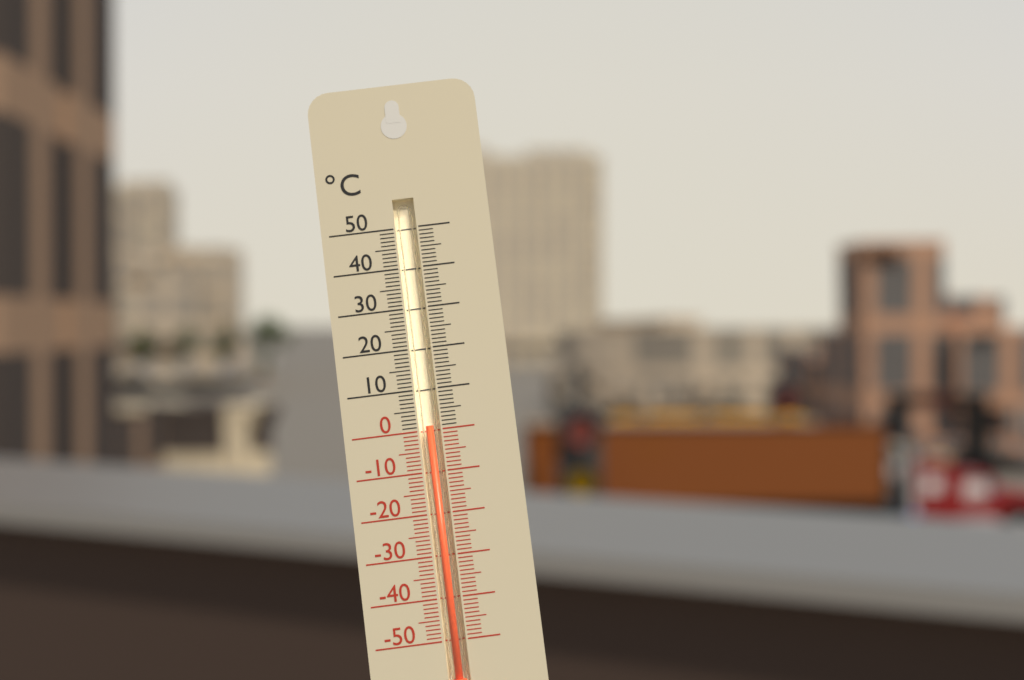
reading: 1 °C
